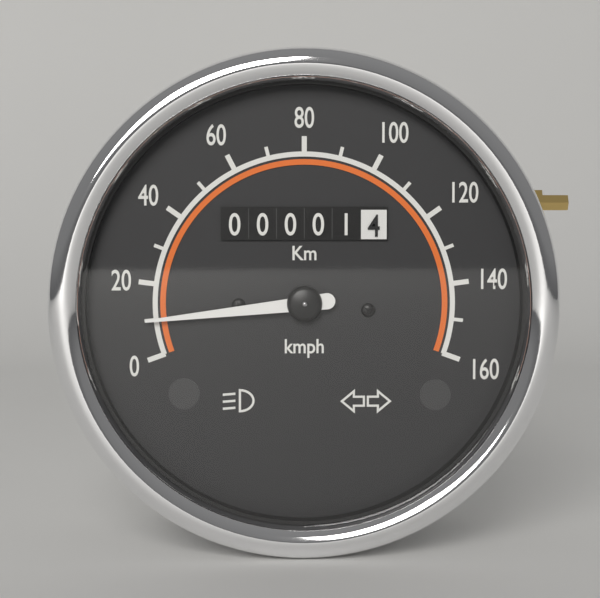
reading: 10 km/h
